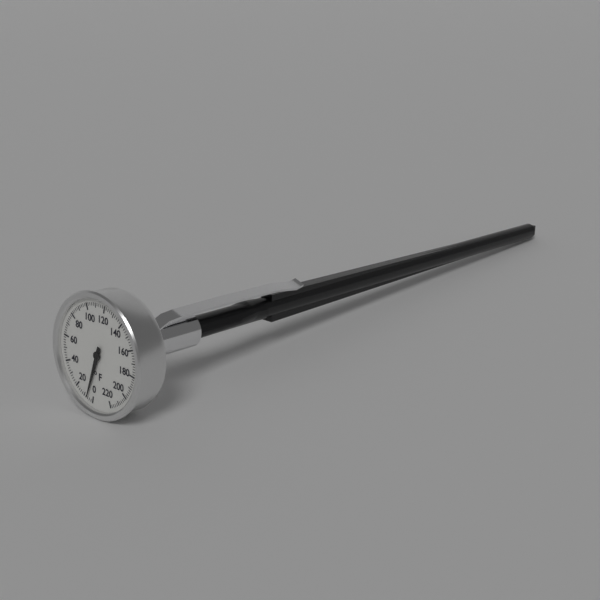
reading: 6 °F
